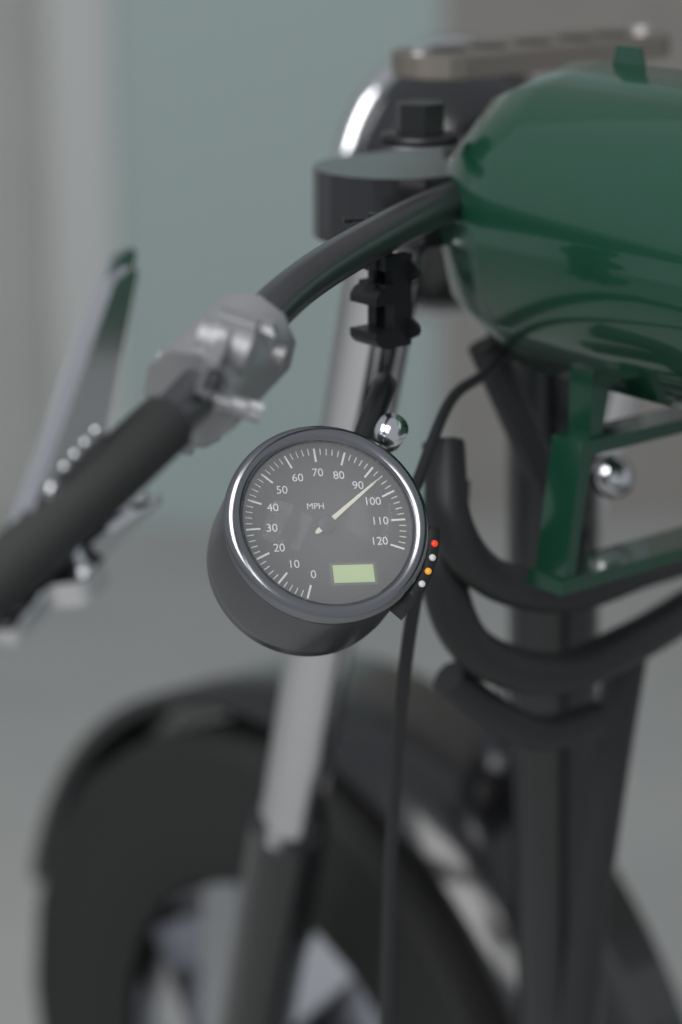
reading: 94 MPH
